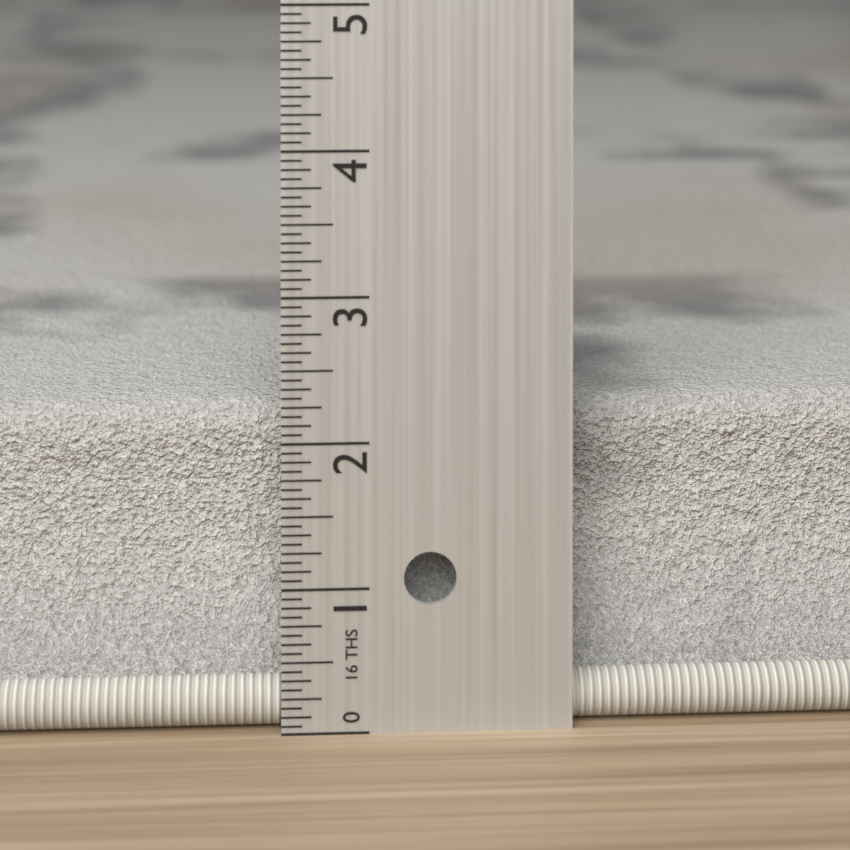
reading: 2.1875 in
